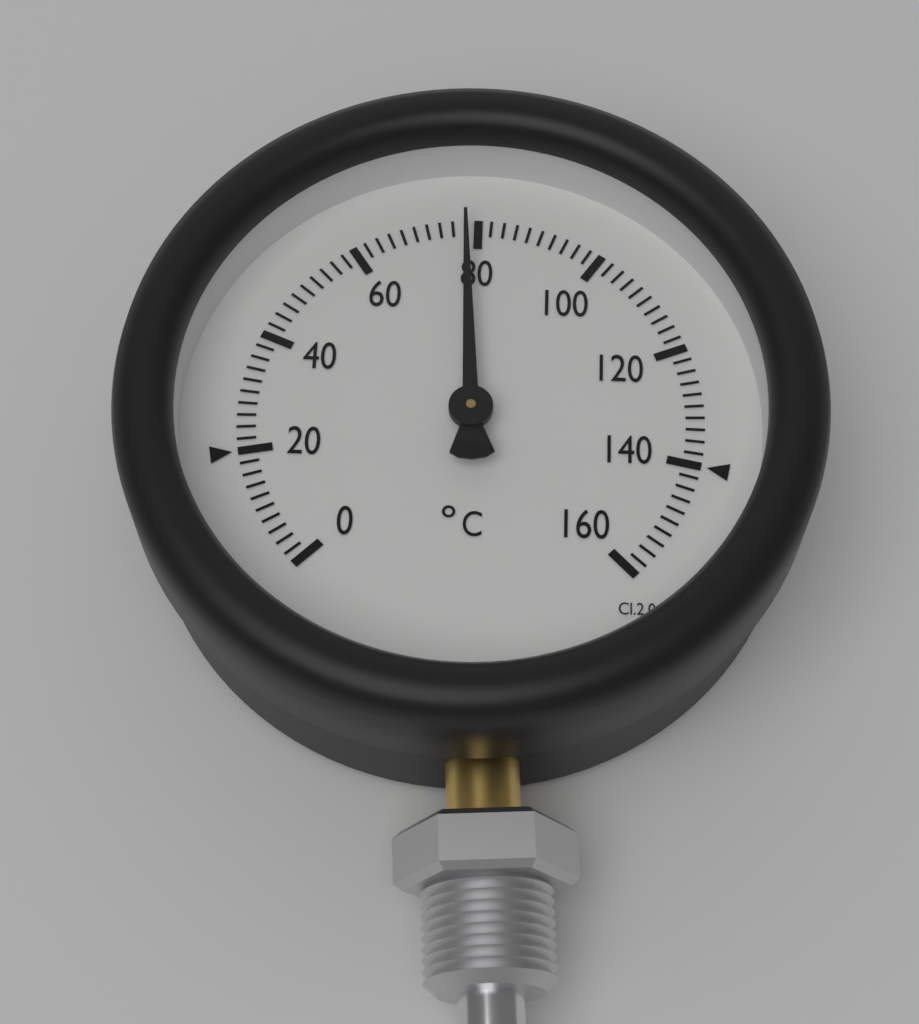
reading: 78 °C
